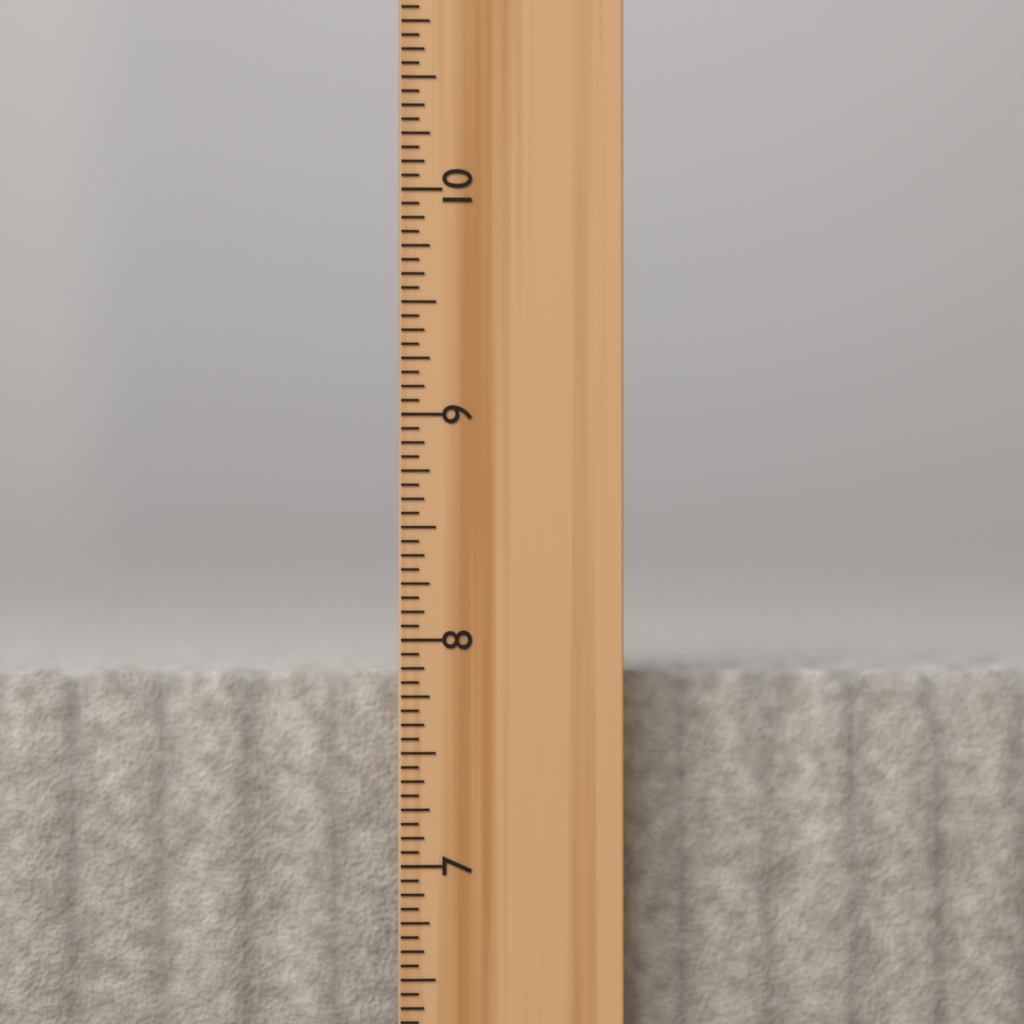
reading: 7.8750 inch
